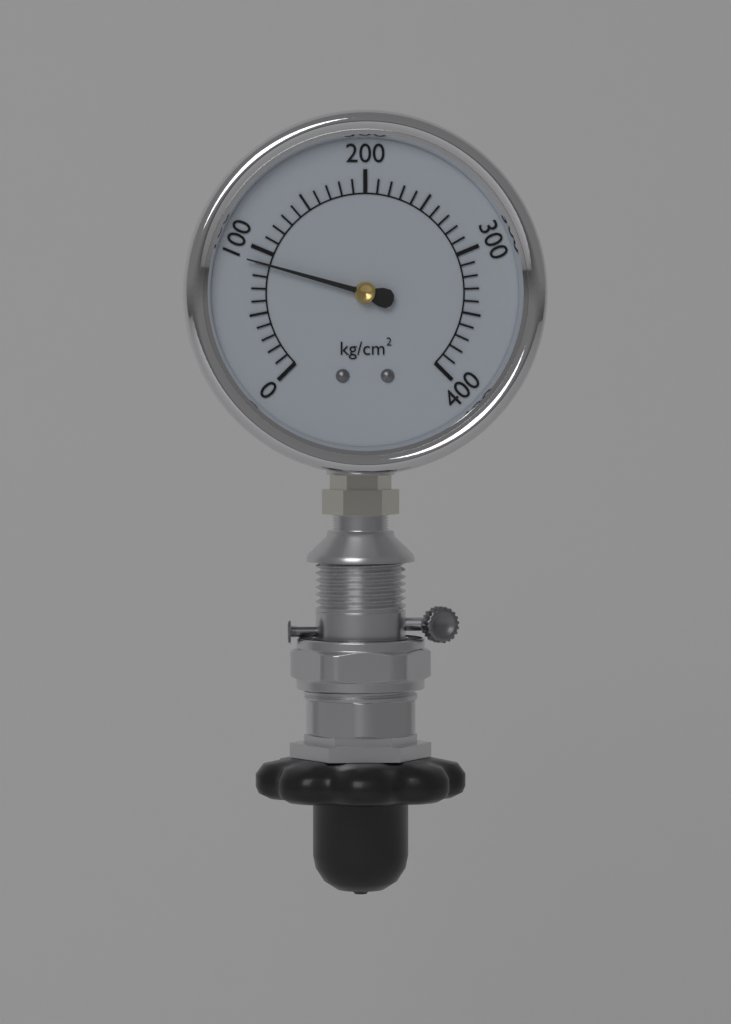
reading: 90 kg/cm²
